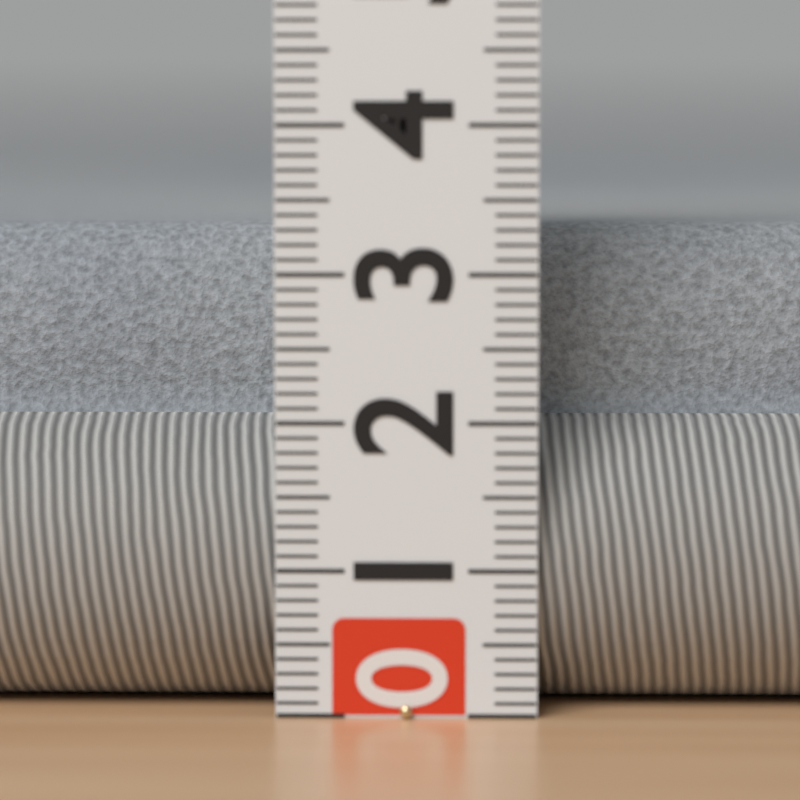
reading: 3.3 (no unit)
